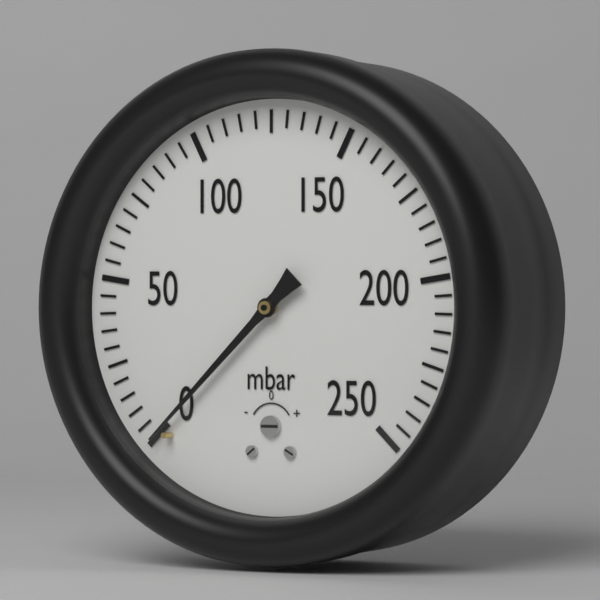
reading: 0 mbar
